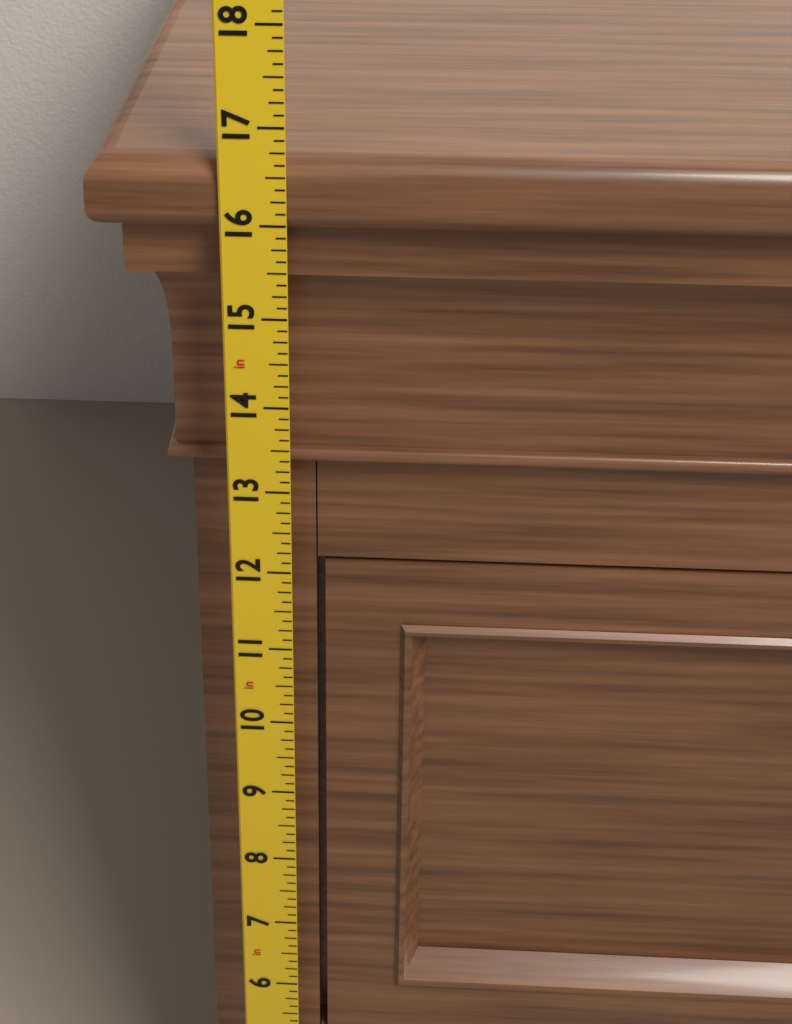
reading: 16.625 in
